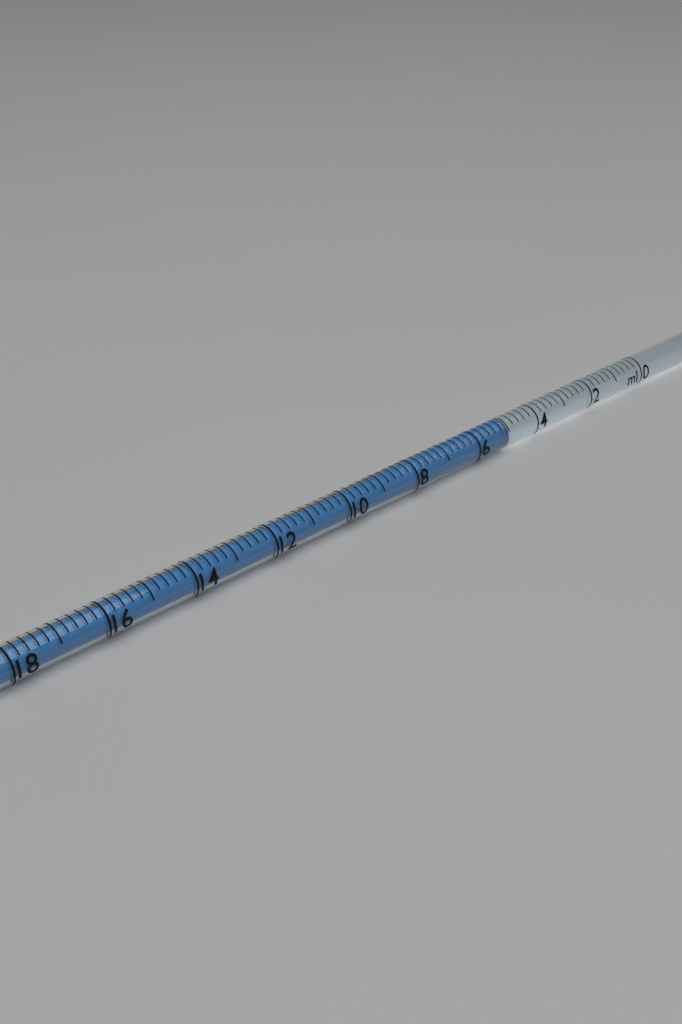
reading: 5.0 ml
